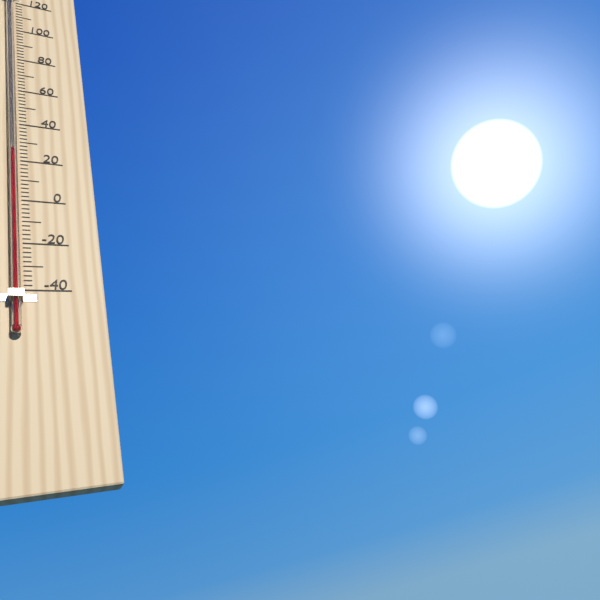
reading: 24 °F
